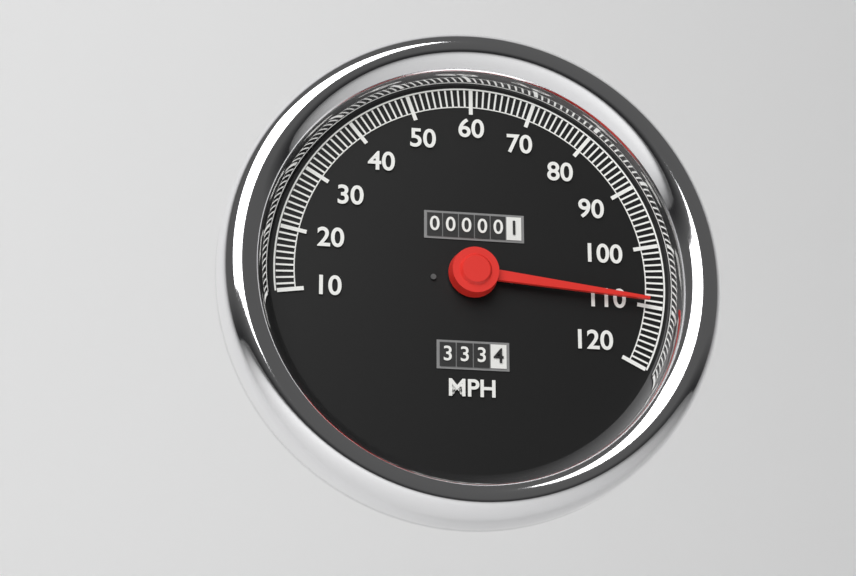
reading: 109 MPH
